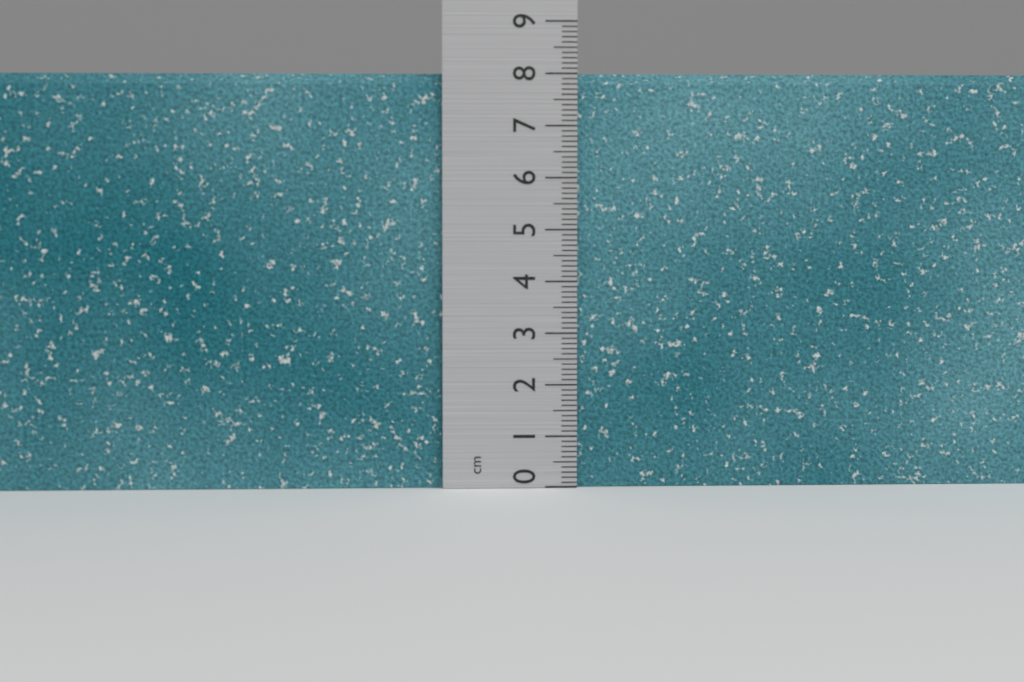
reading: 8.0 cm
